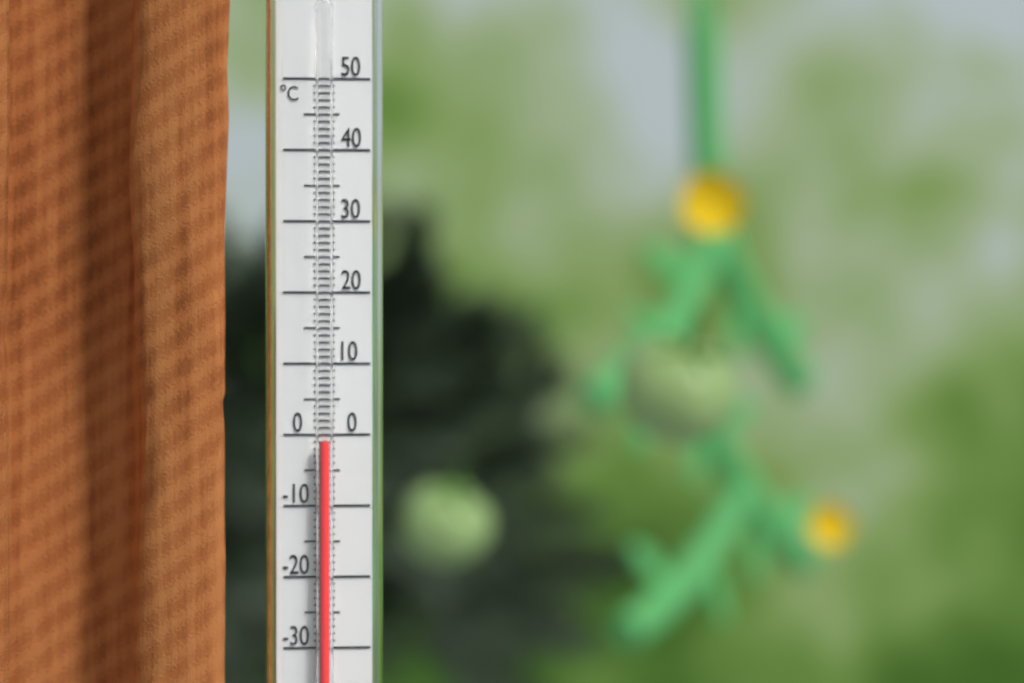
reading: -1 °C
